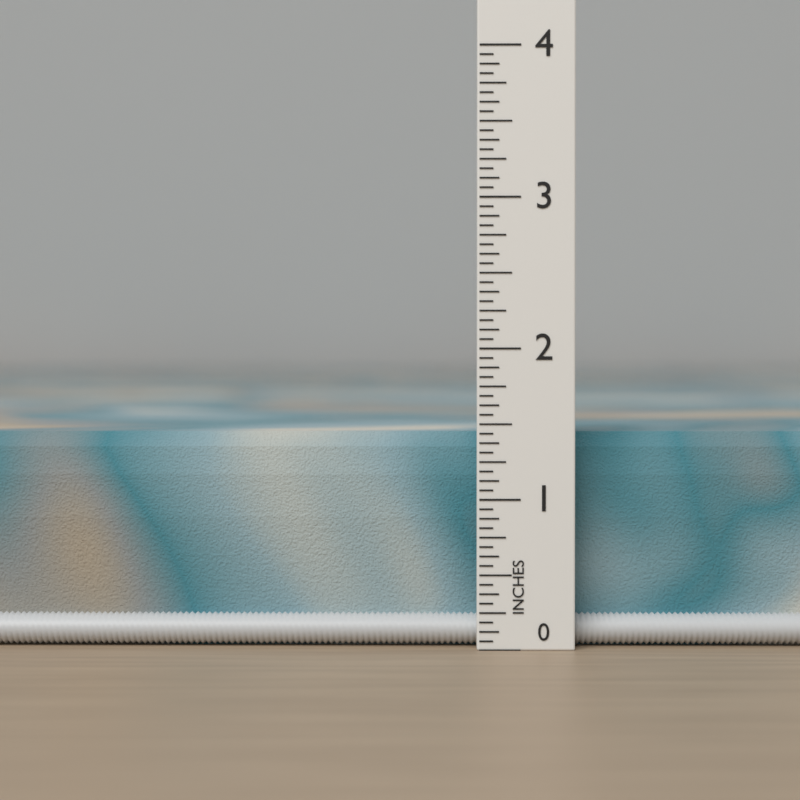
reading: 1.4375 in
